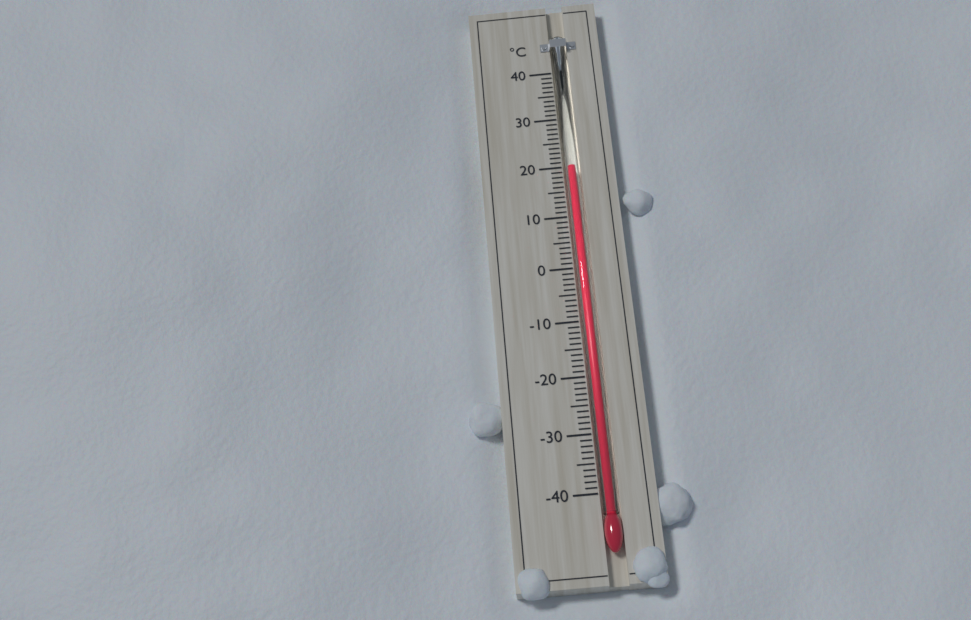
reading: 20 °C
